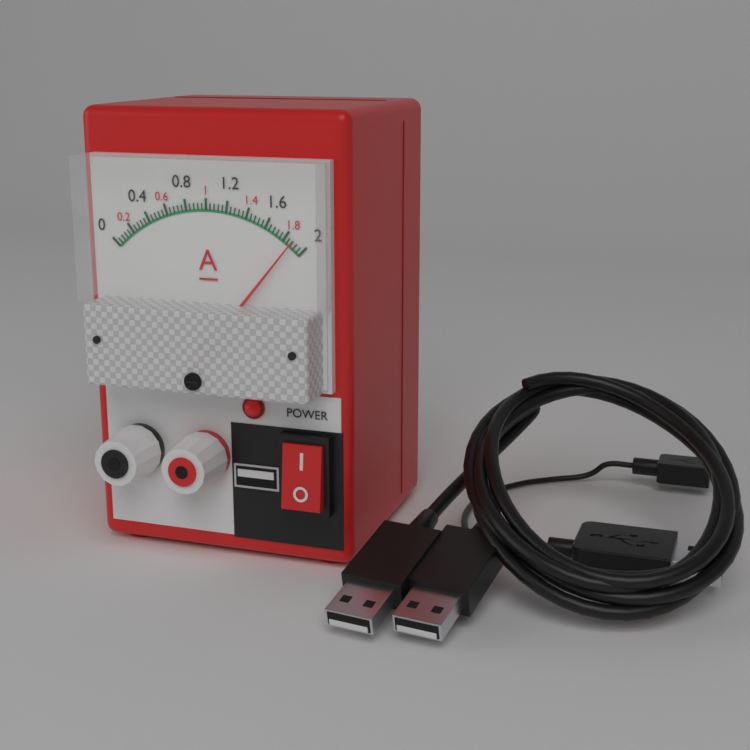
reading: 1.88 A
